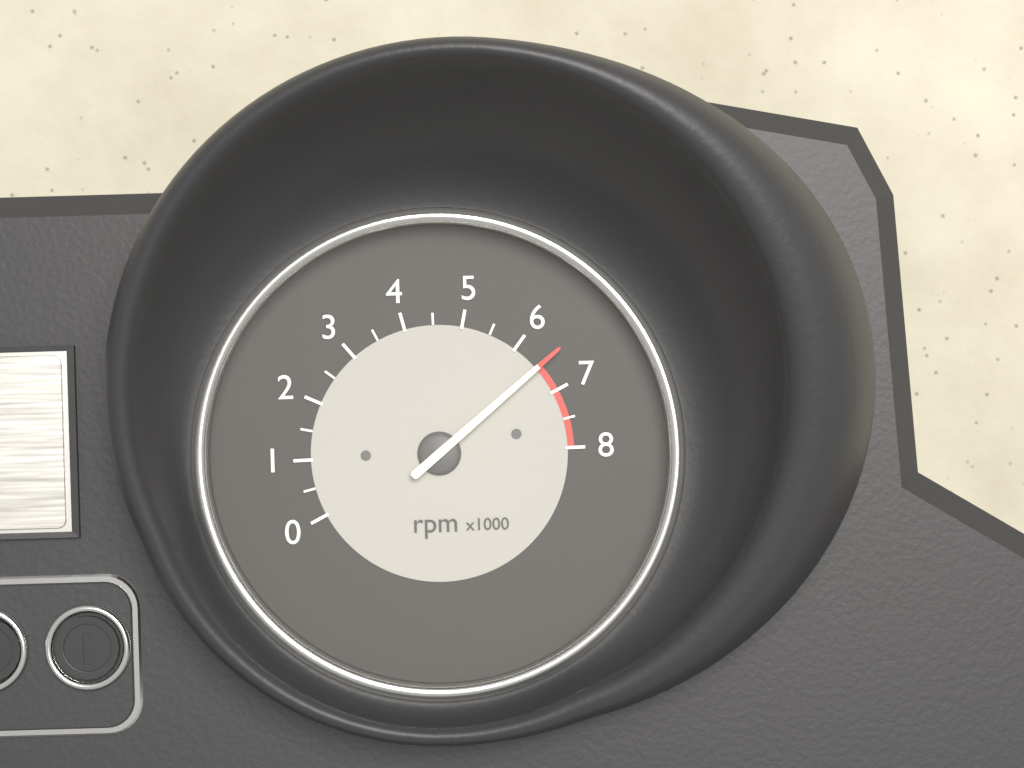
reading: 6500 rpm
